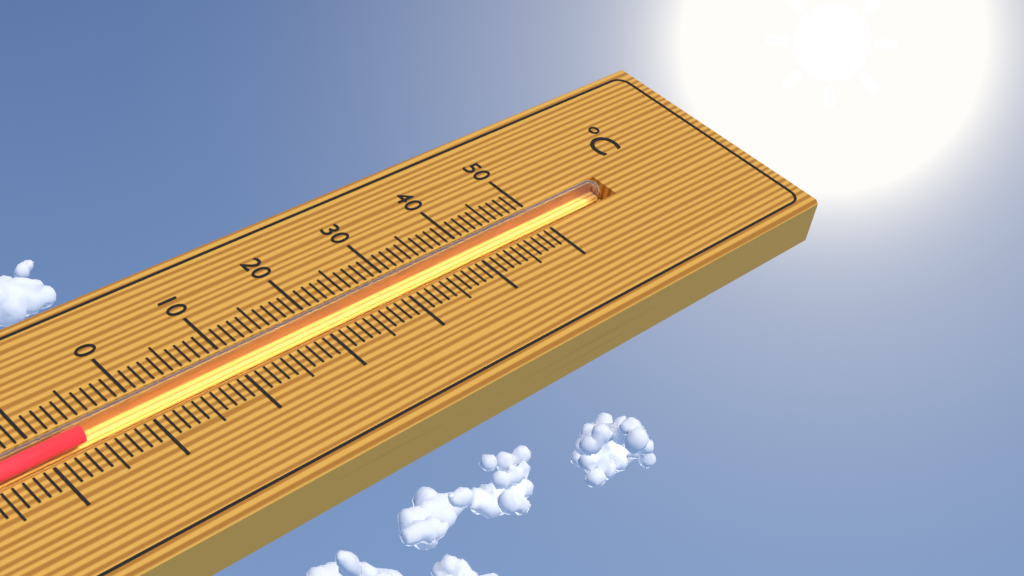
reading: -6 °C
